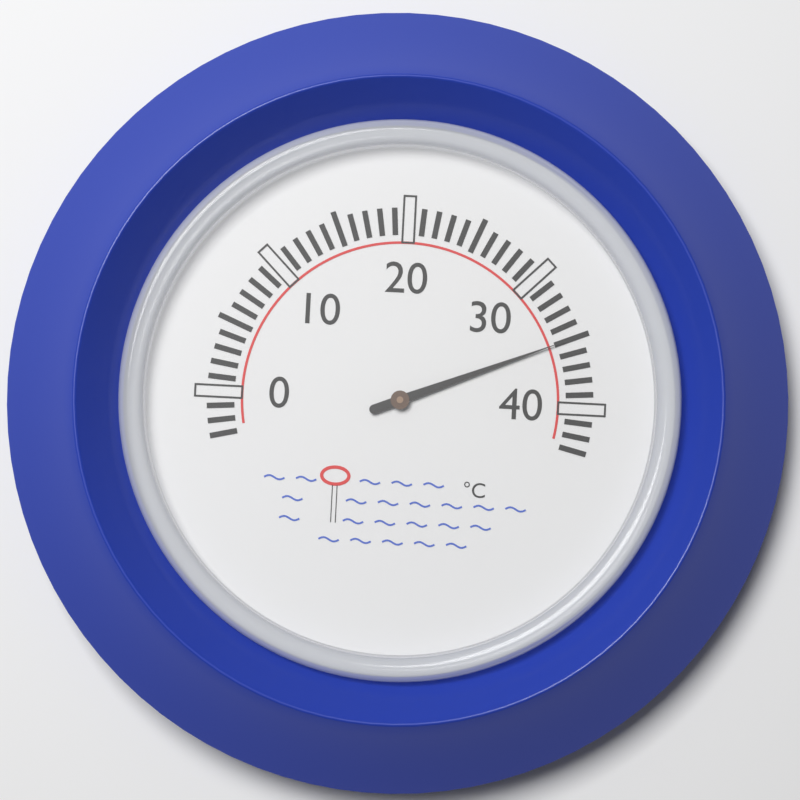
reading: 35 °C
